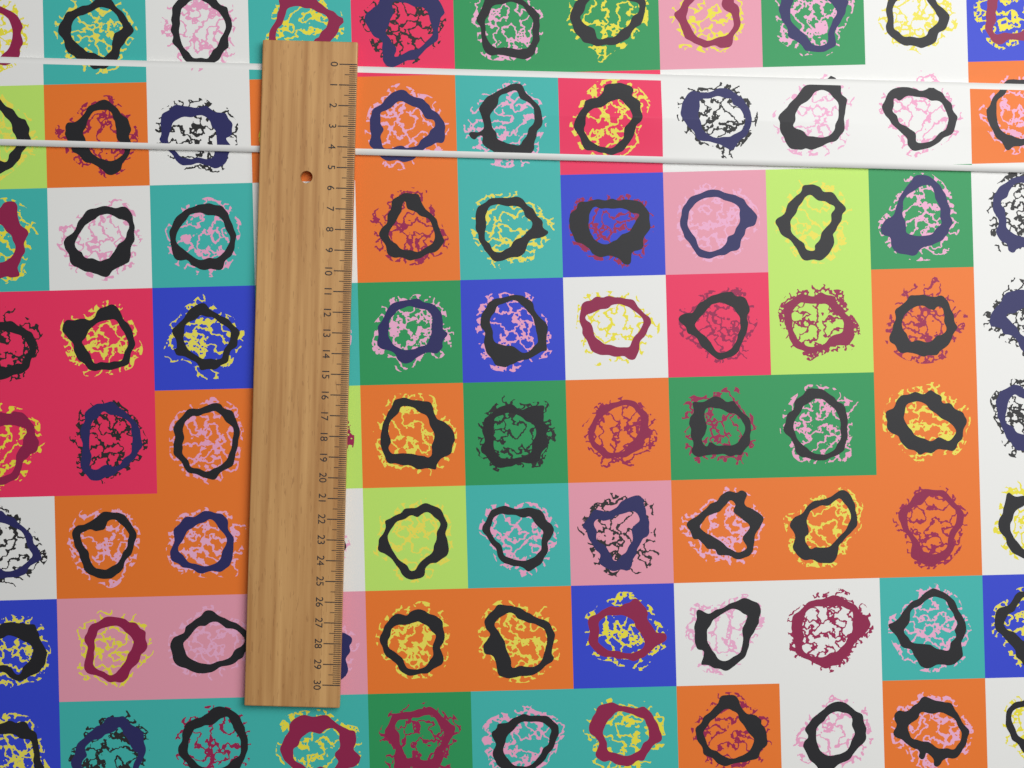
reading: 4.3 (no unit)
